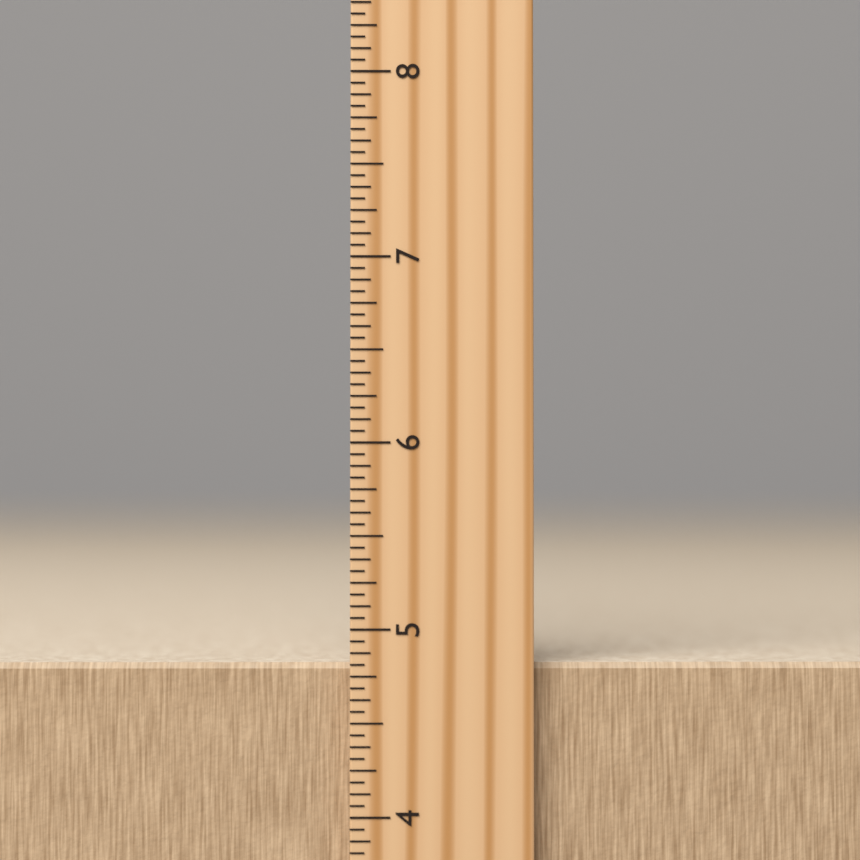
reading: 4.8125 inch
